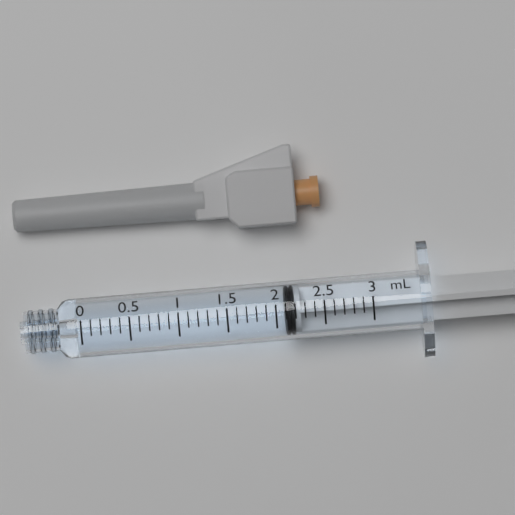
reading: 2.1 ml
